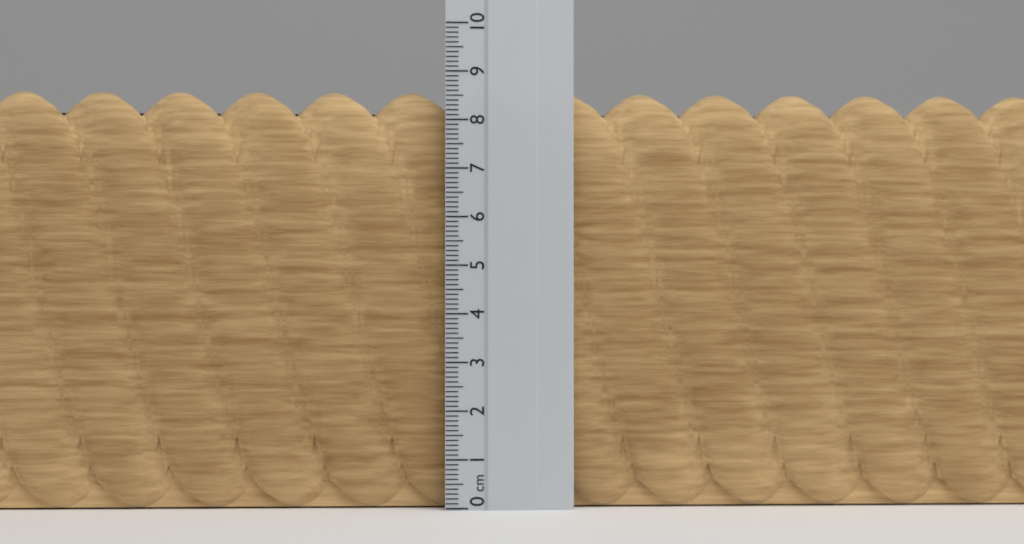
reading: 8.6 cm
